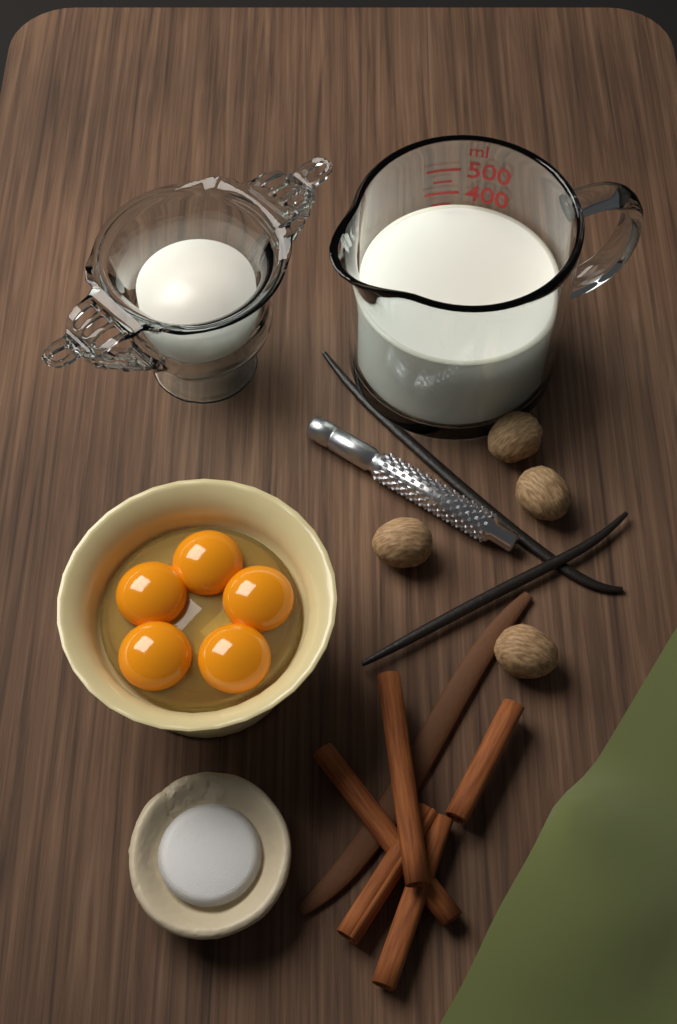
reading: 350 ml
